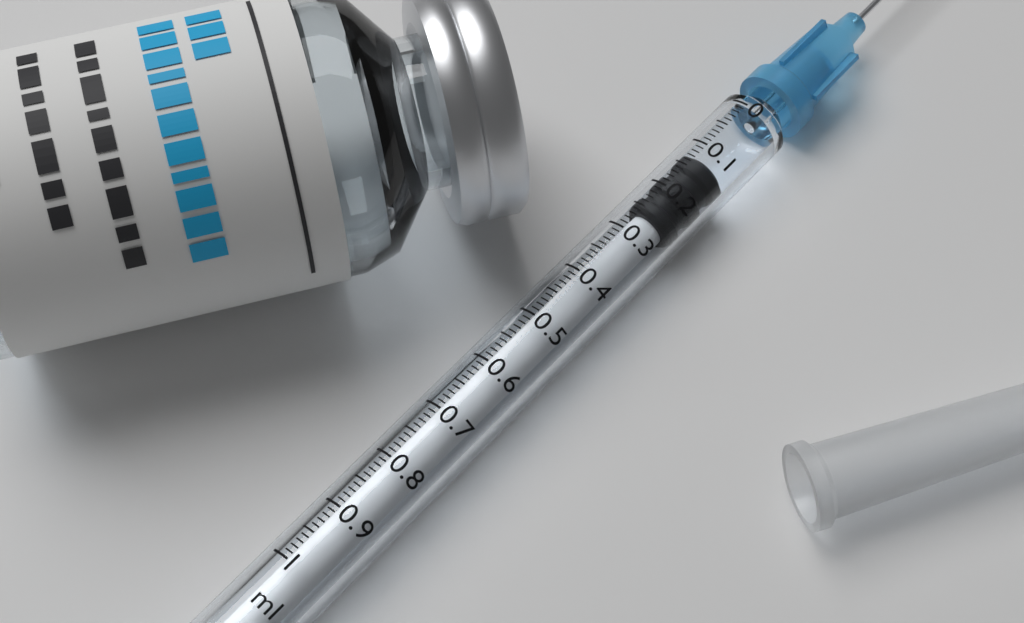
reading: 0.12 ml
